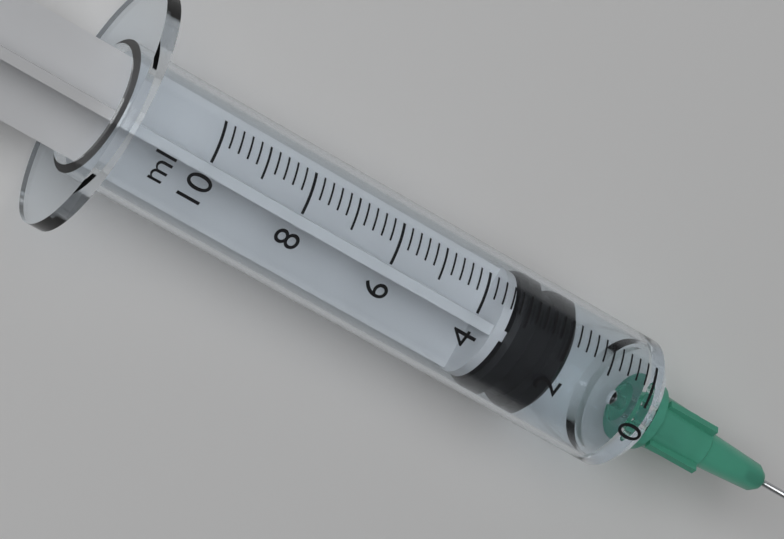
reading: 1.8 ml
